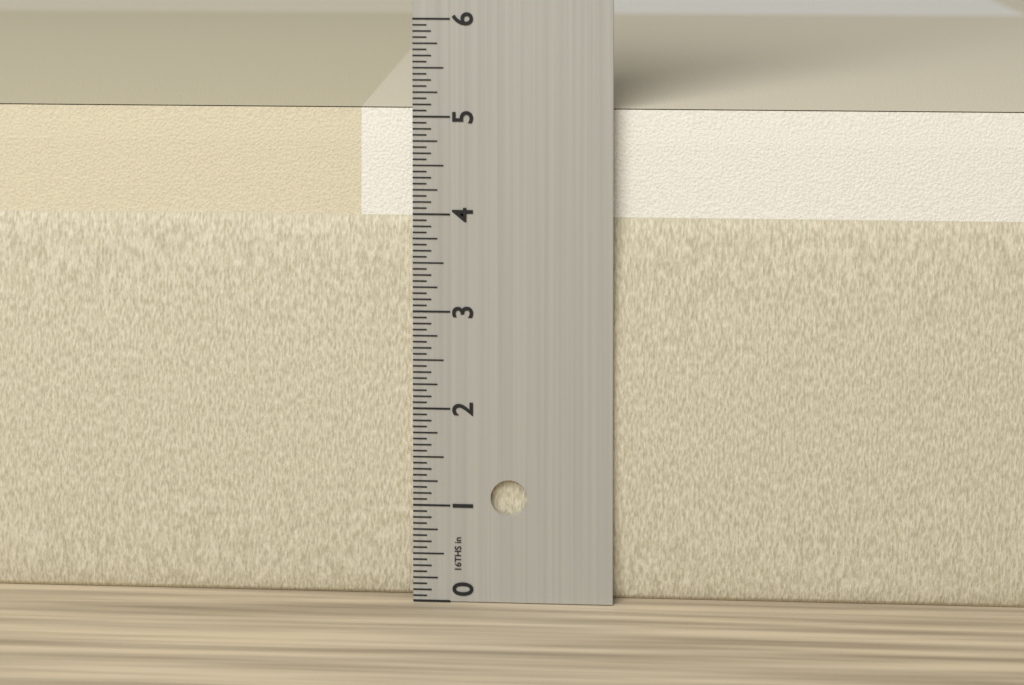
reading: 5.0625 in
